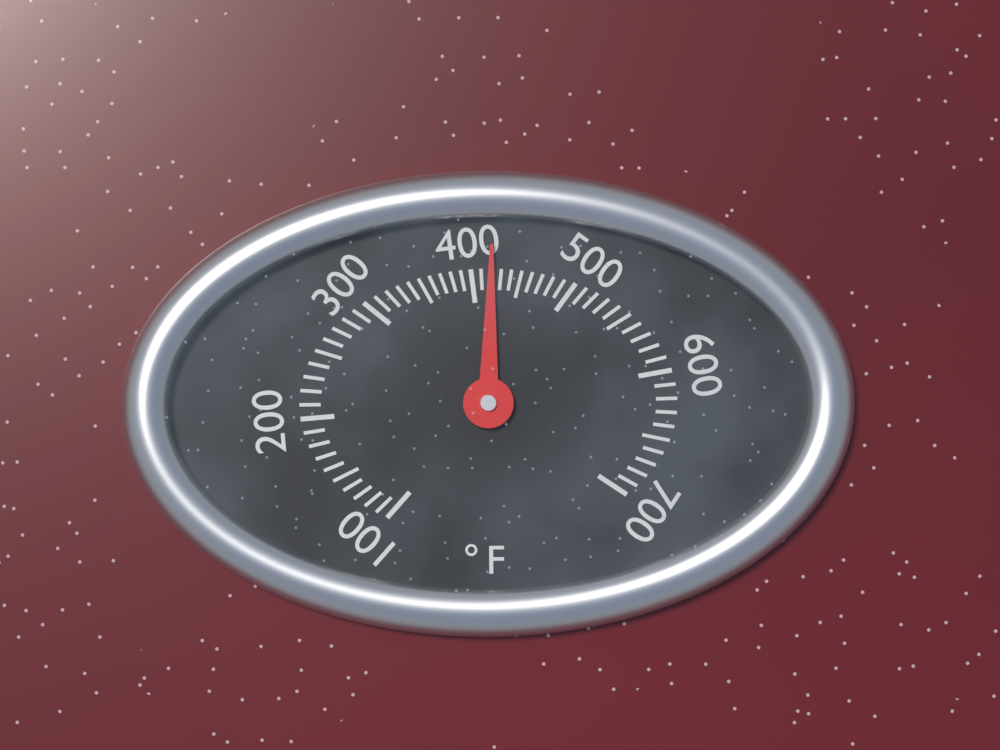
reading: 420 °F
